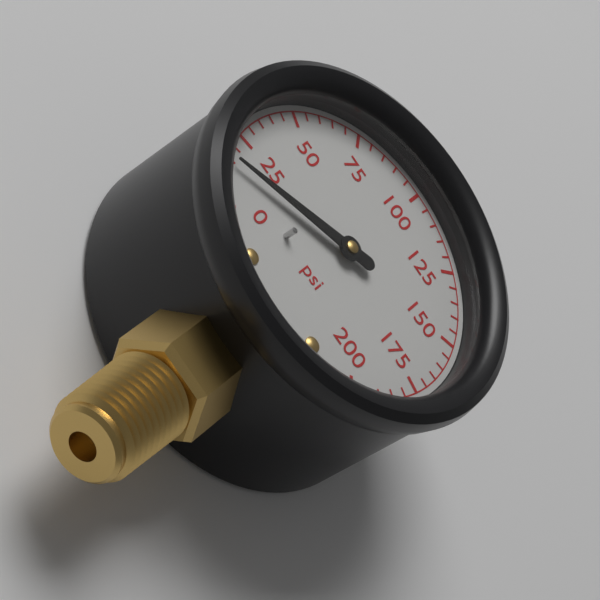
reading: 15 psi
